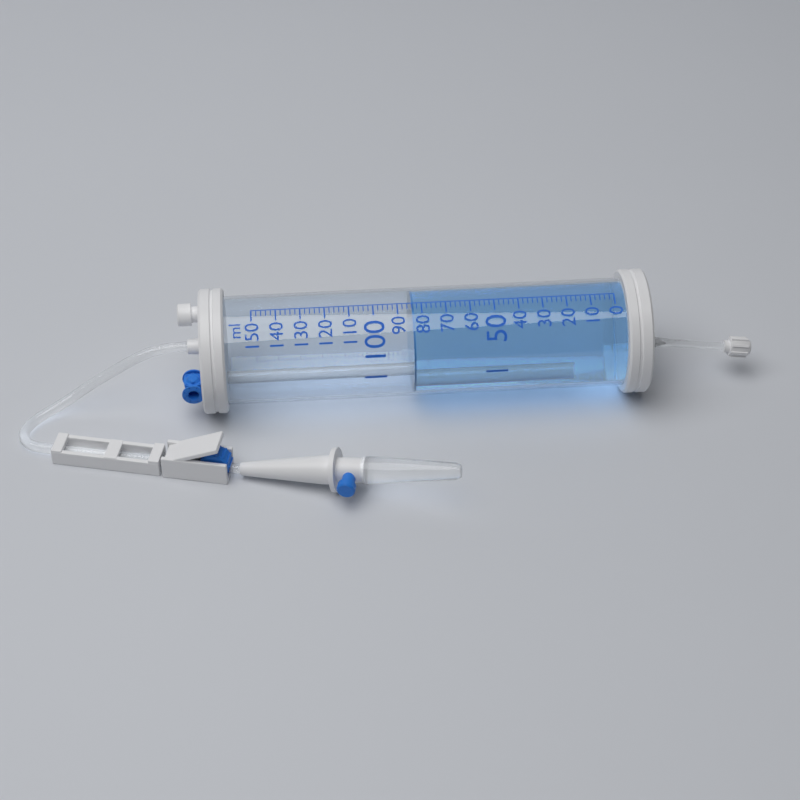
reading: 84 ml
